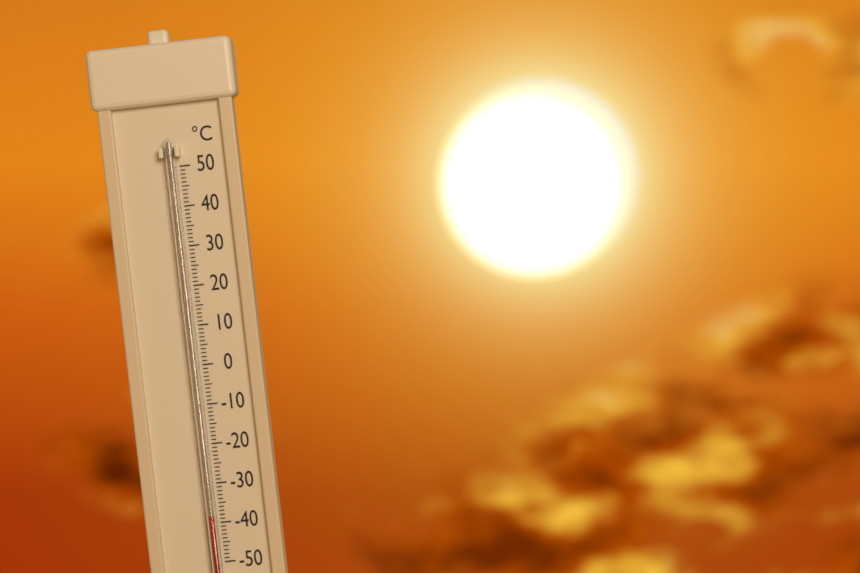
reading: -38 °C
